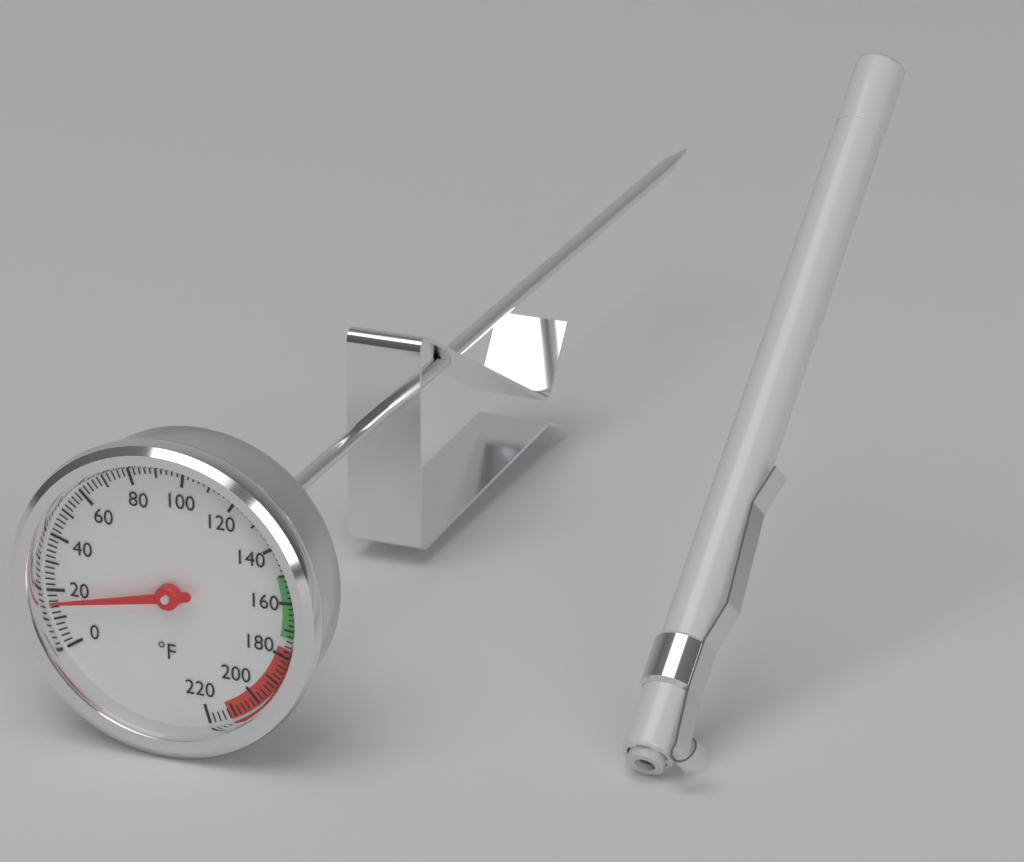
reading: 16 °F
